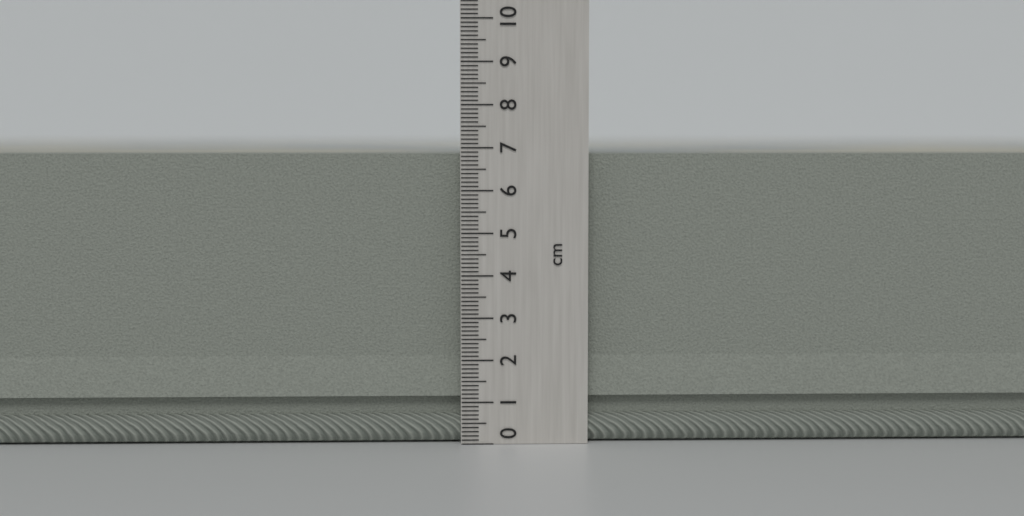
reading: 6.9 cm
